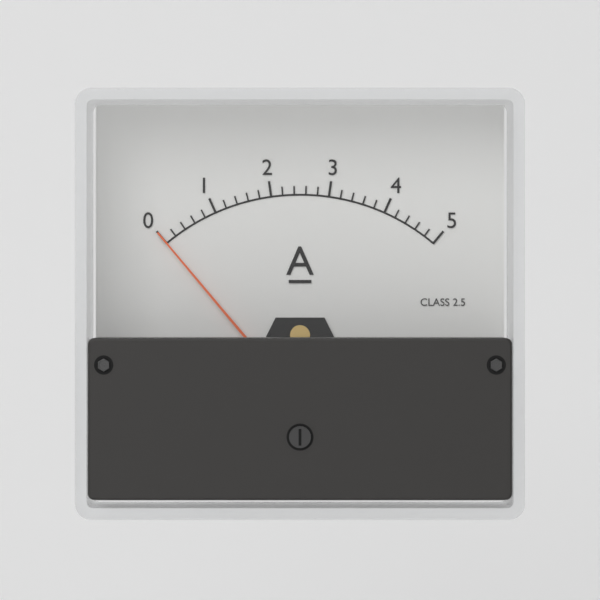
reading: 0.0 A
